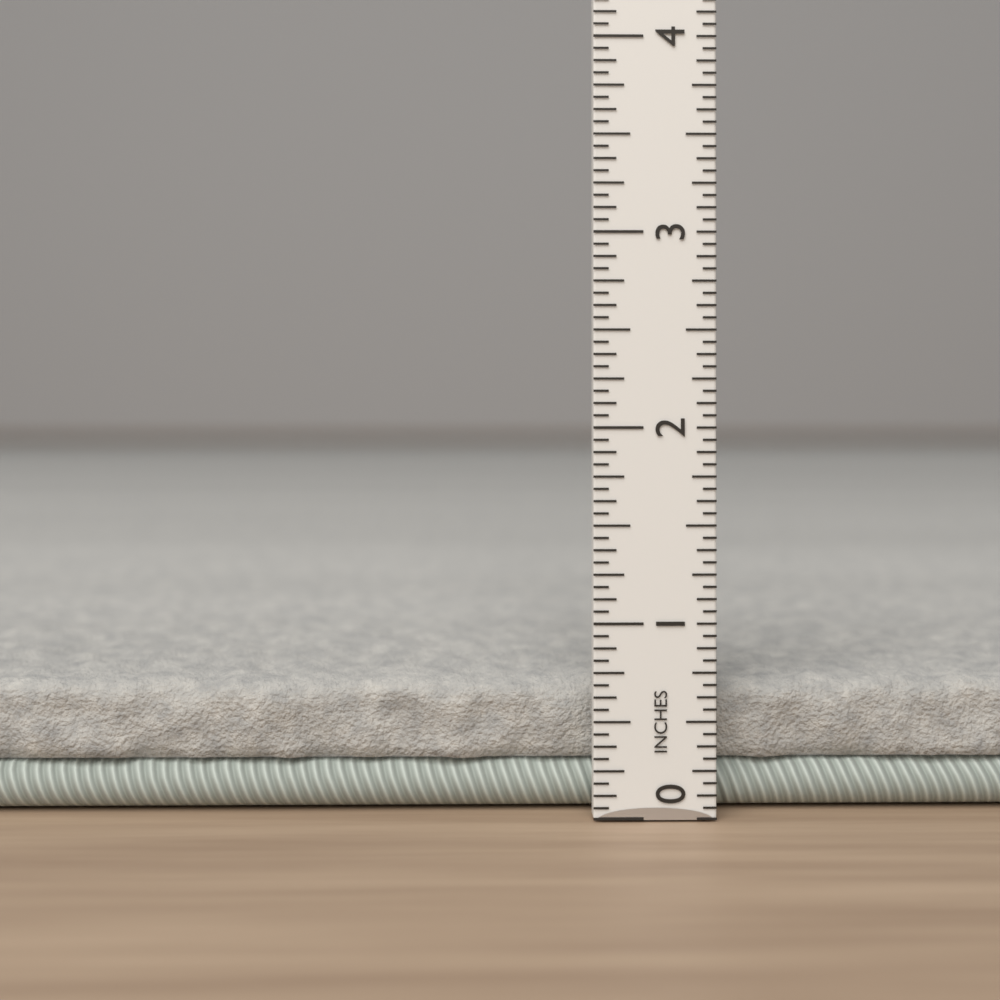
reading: 0.6875 in
